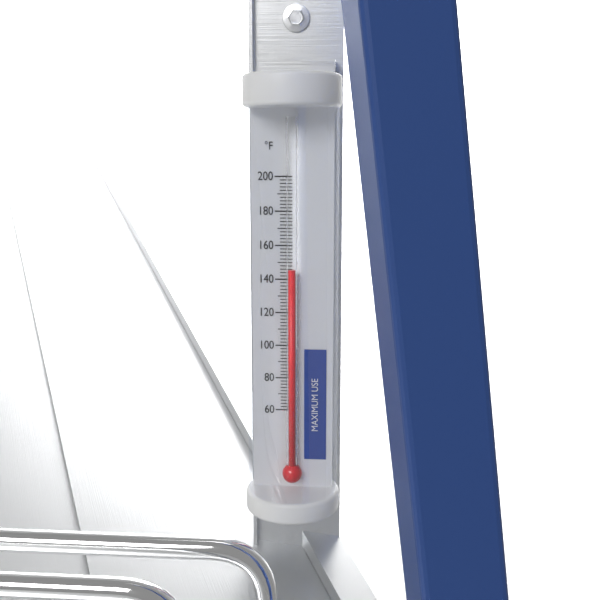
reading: 146 °F
